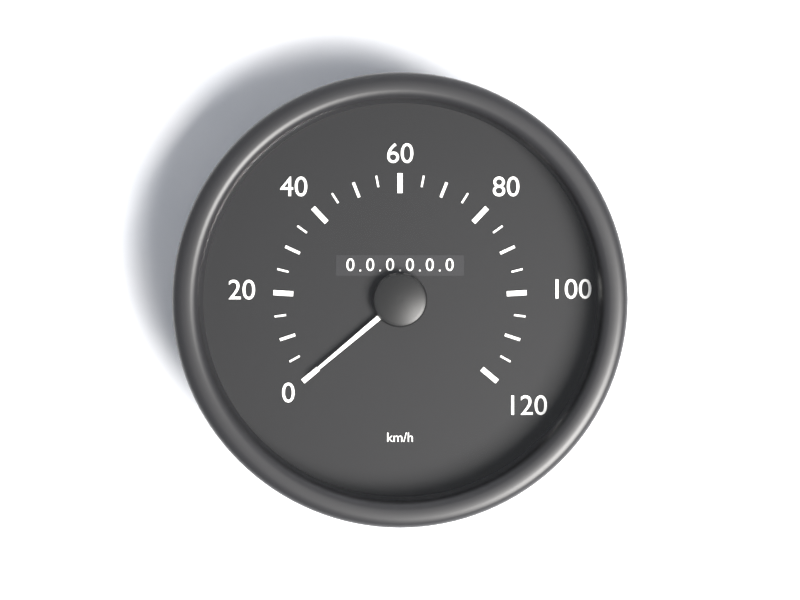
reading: 0 km/h
